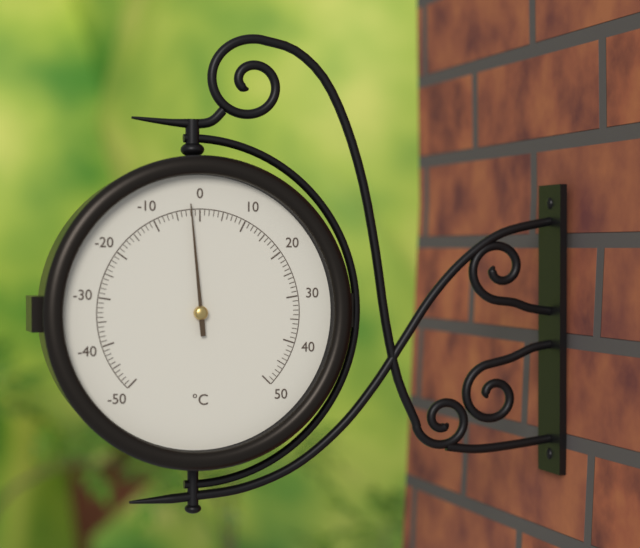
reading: -2 °C
